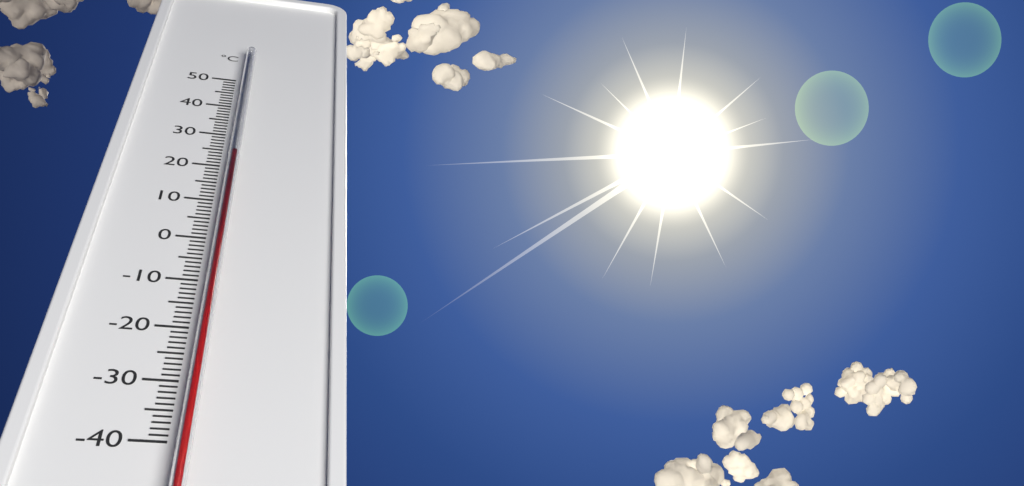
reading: 22 °C
